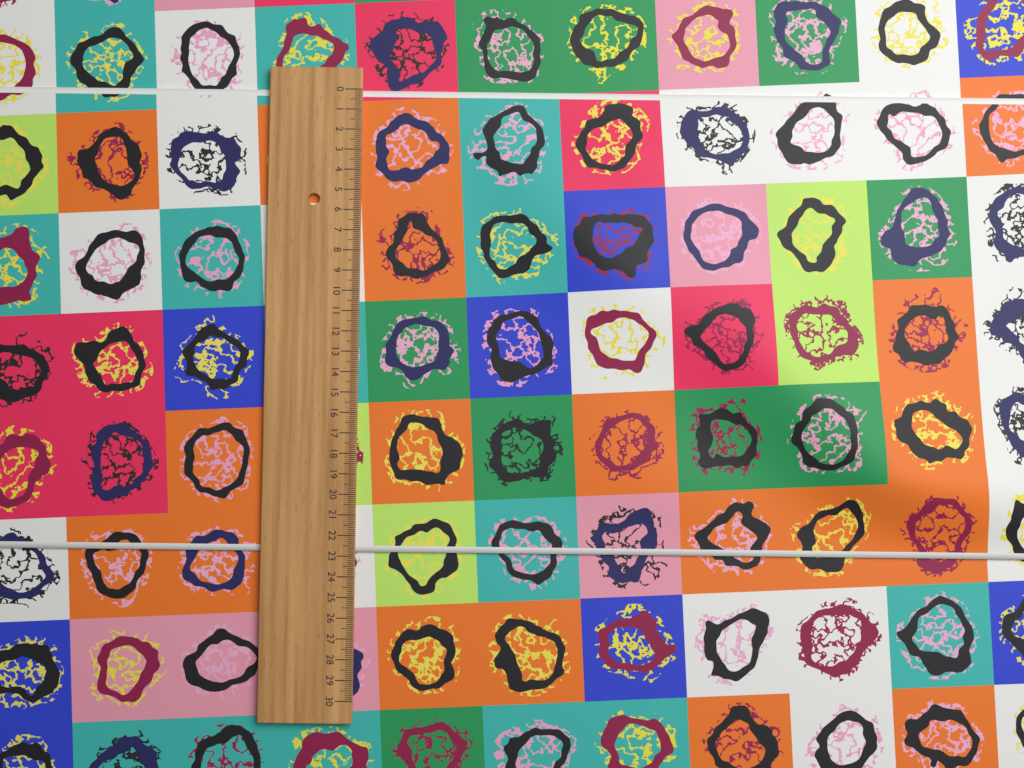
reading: 22.8 (no unit)
